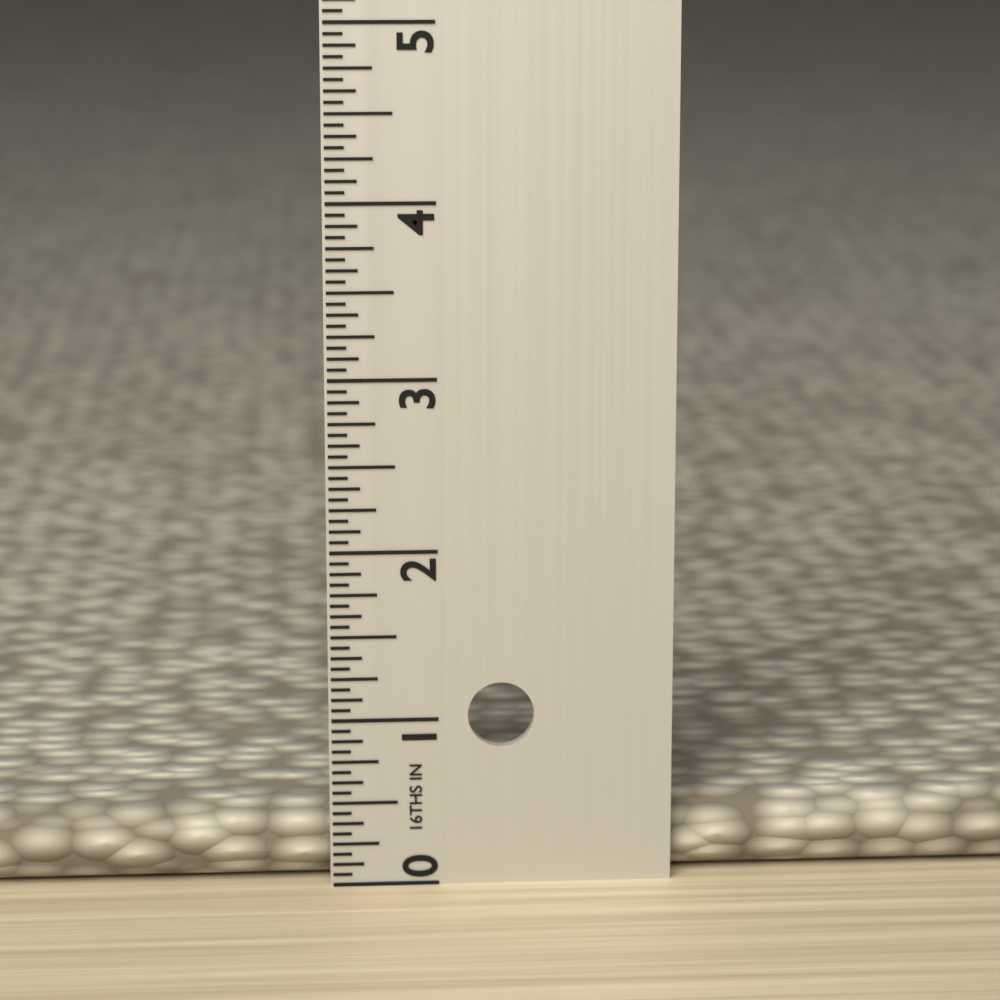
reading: 0.4375 in
